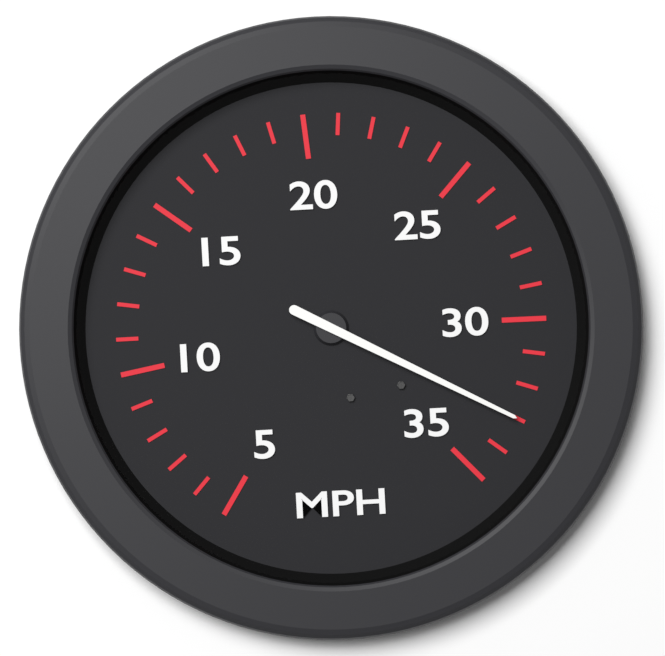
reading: 33 MPH
